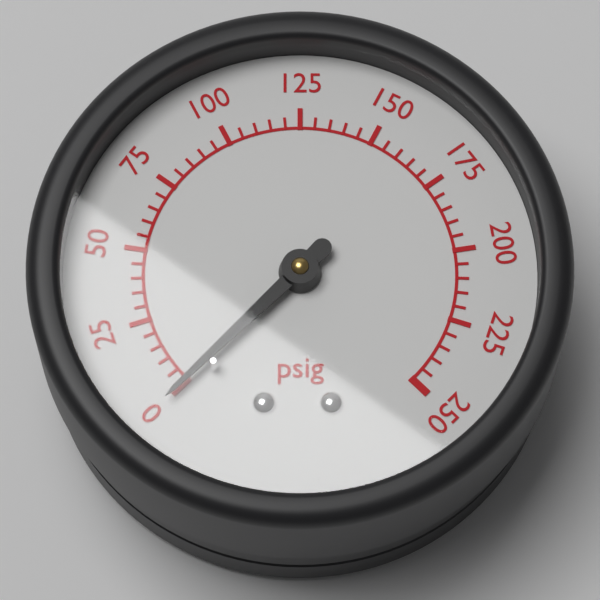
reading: 0 psig
